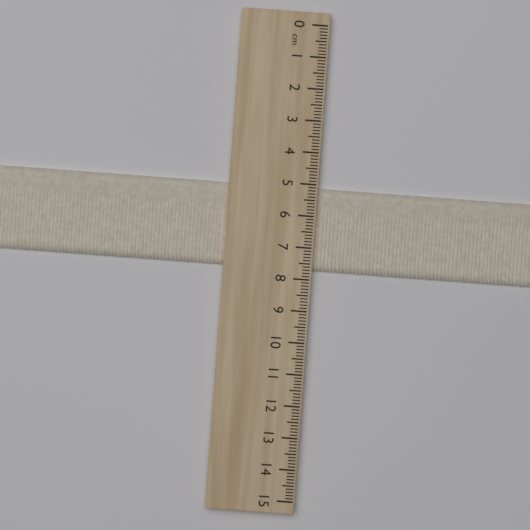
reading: 7.7 cm
